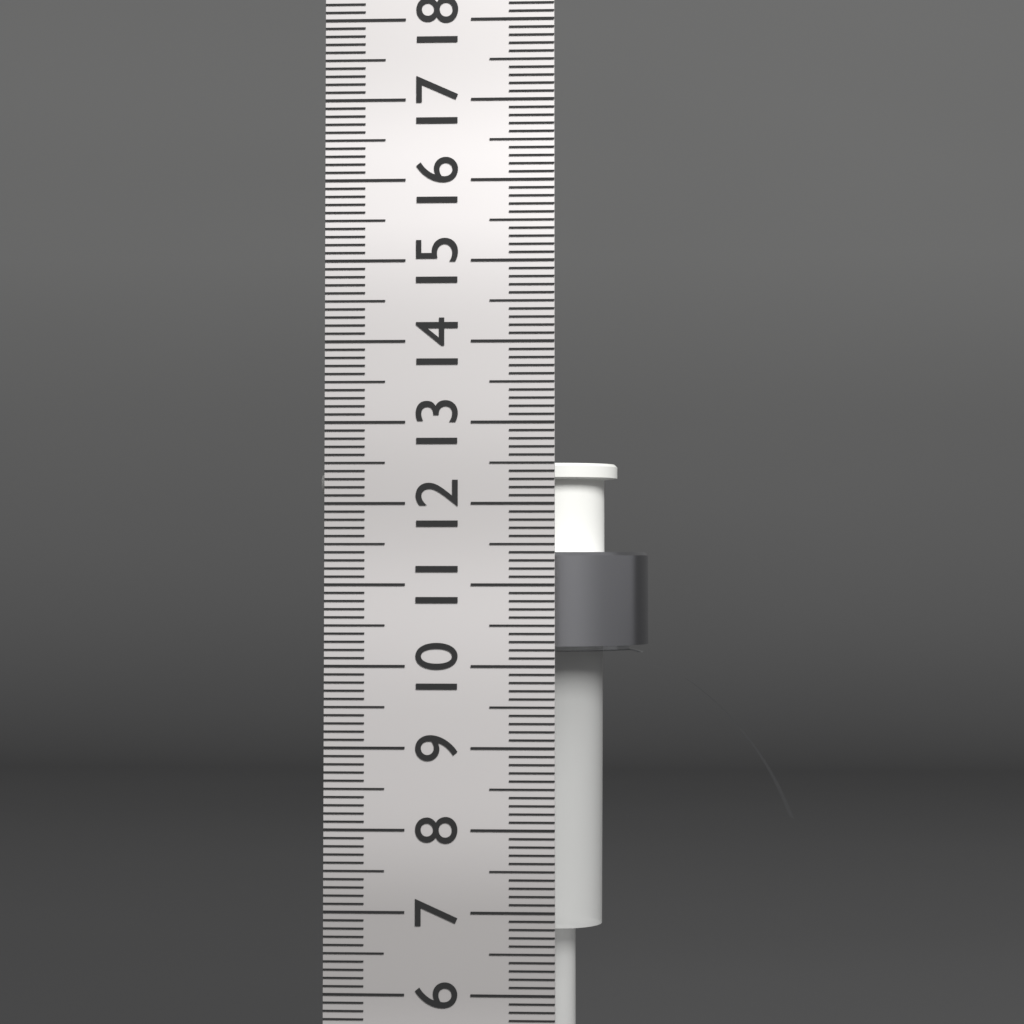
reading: 12.6 cm
